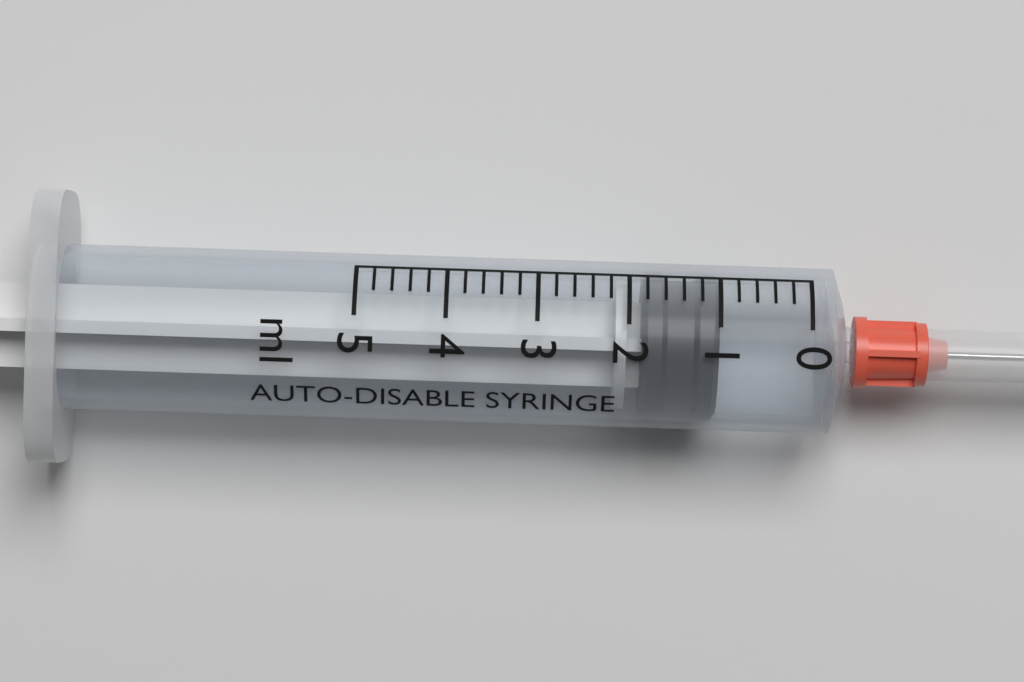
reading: 1.0 ml
